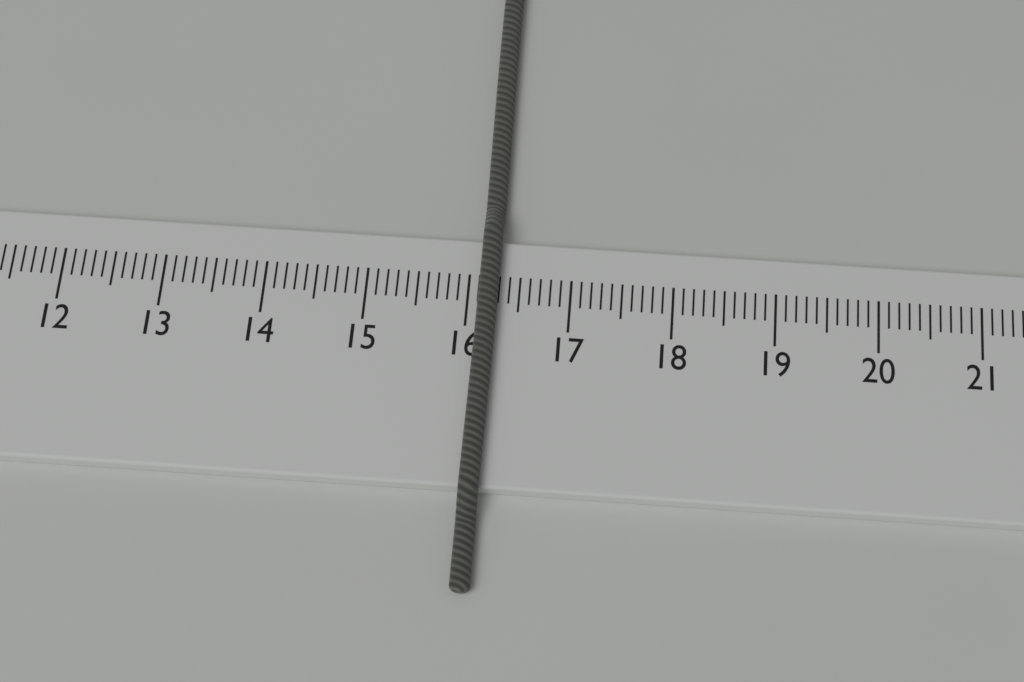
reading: 16.3 cm
